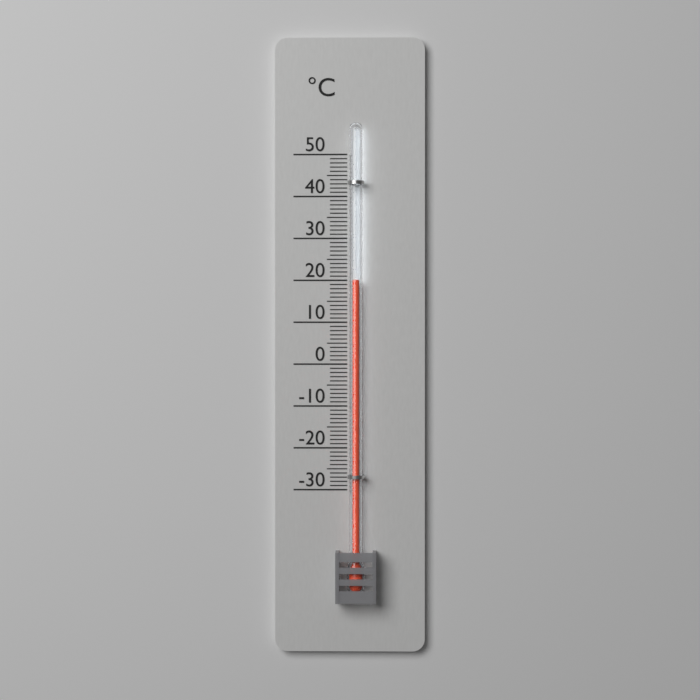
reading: 20 °C
